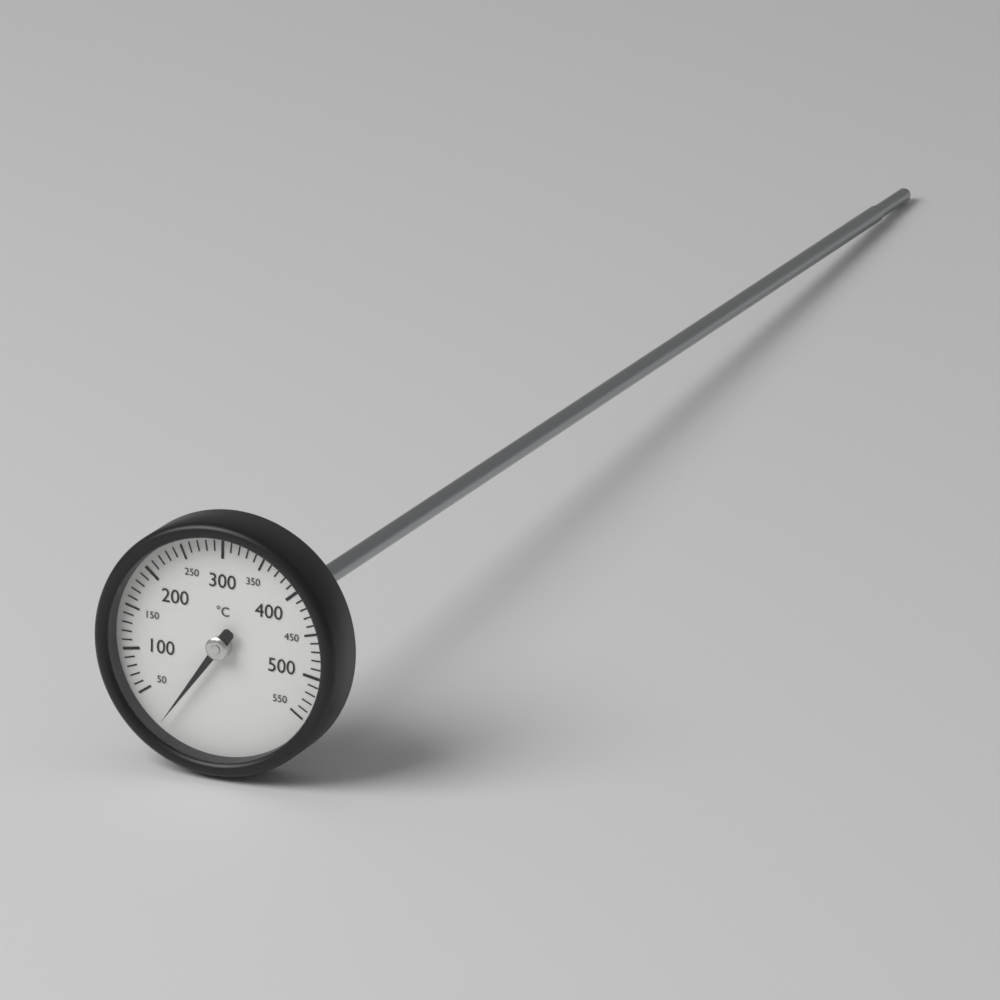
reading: 10 °C
